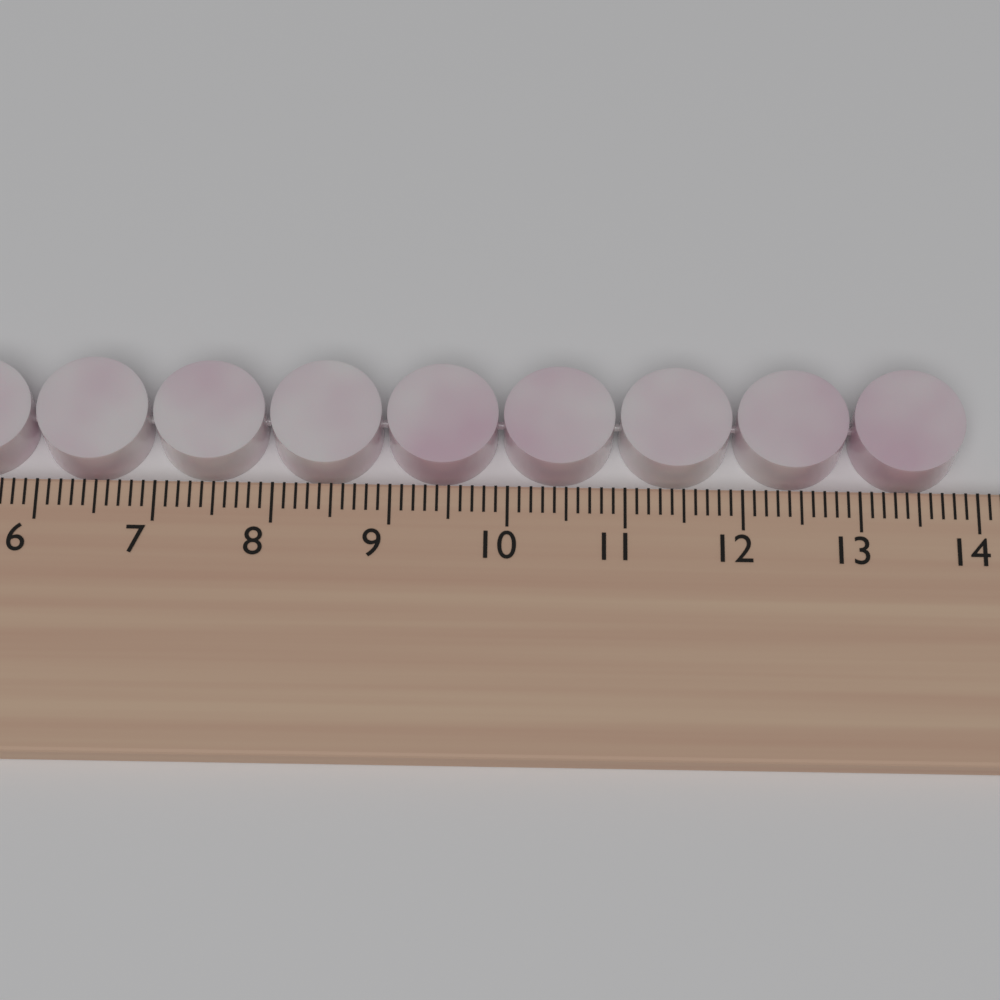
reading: 13.9 cm
